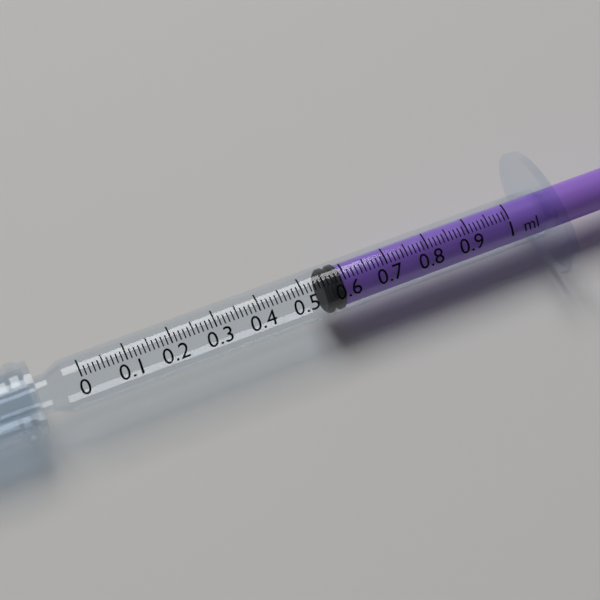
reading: 0.55 ml
